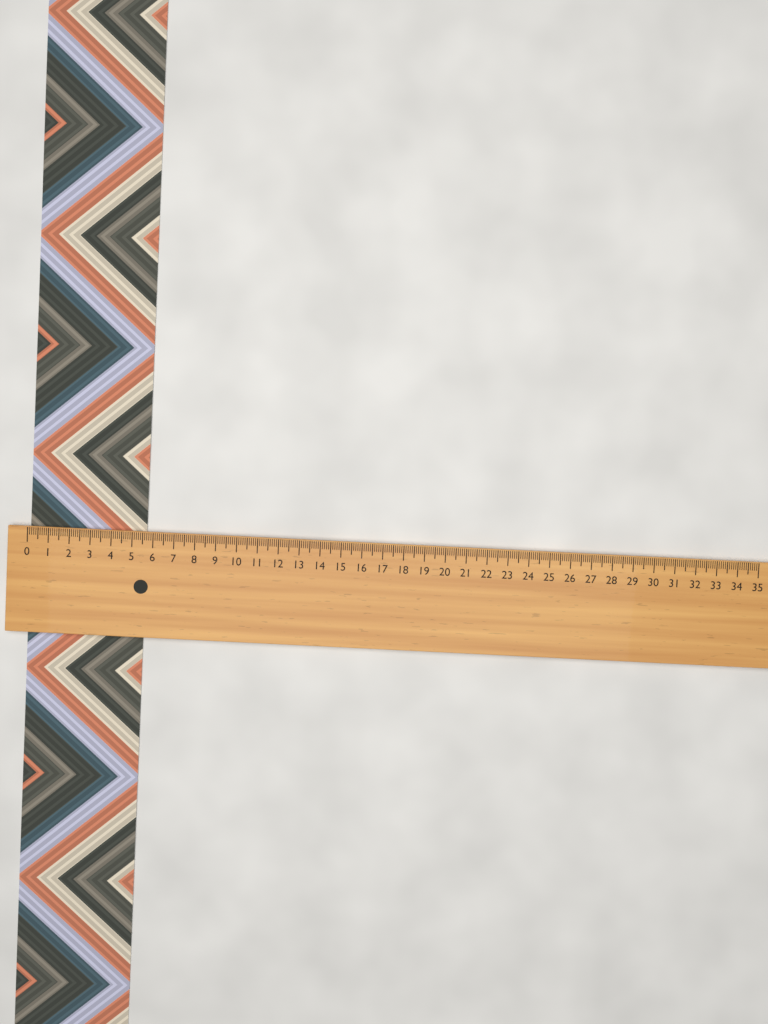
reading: 5.6 (no unit)
